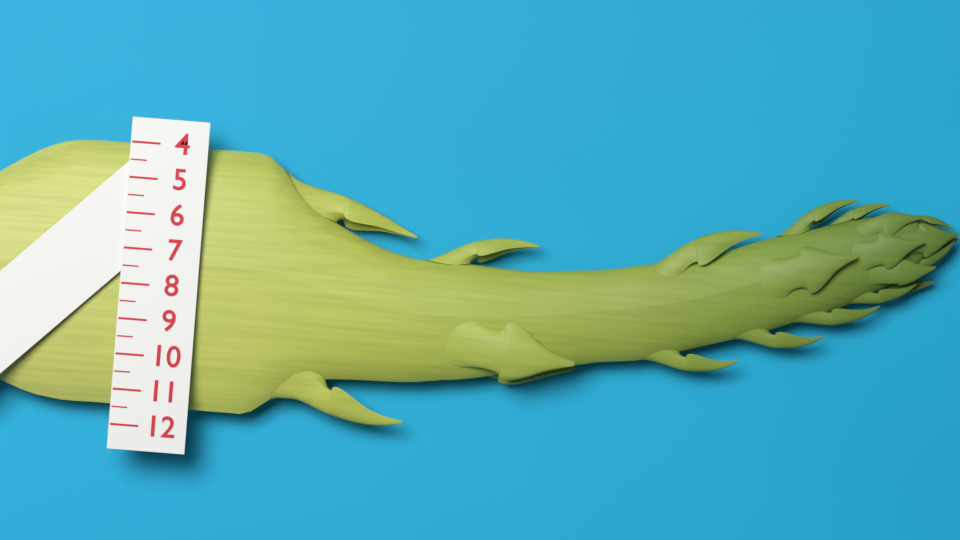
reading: 11.5 (no unit)
